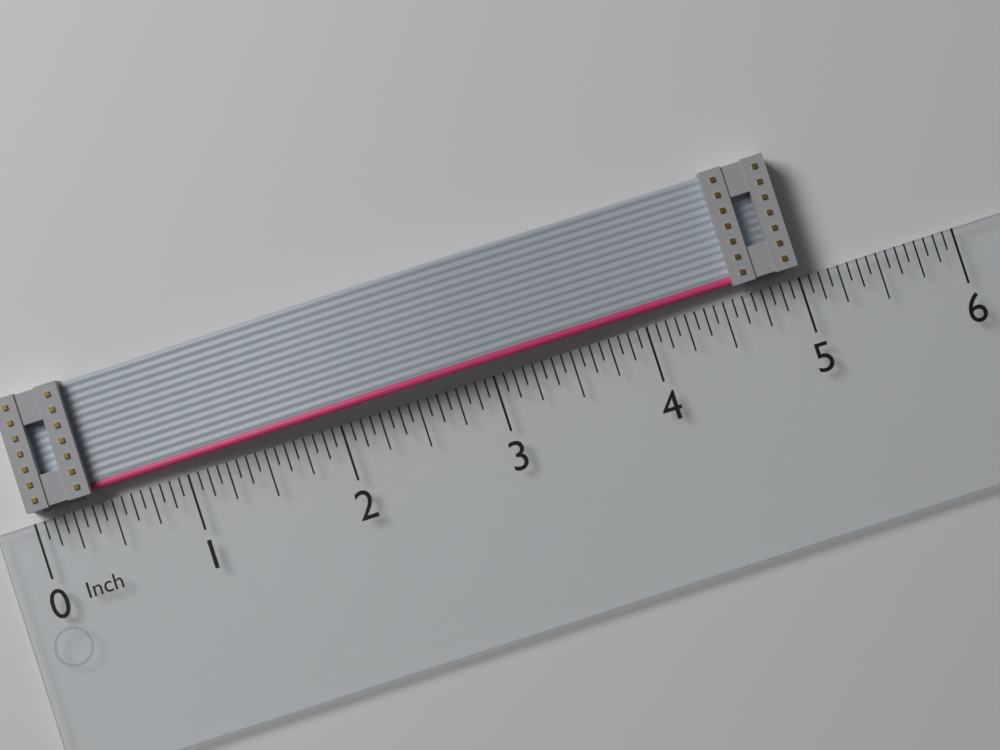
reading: 5.0000 in
